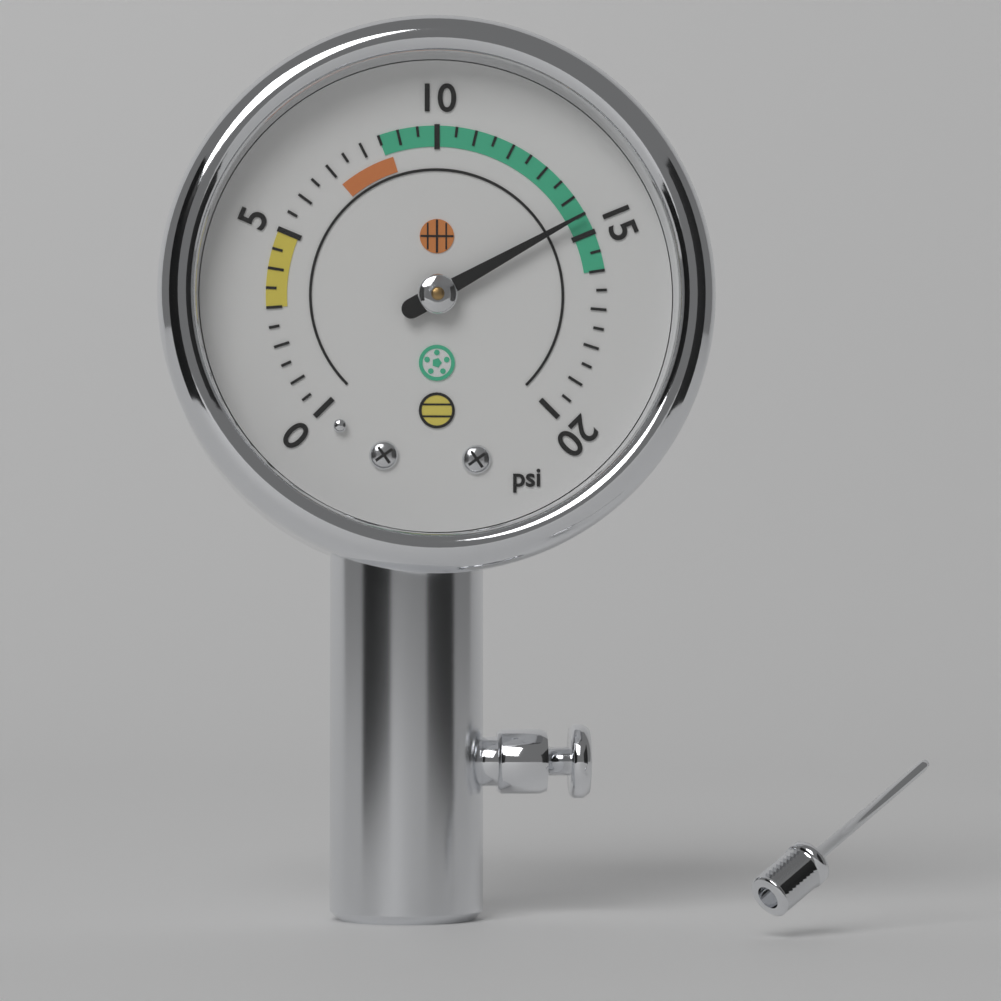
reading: 14.5 psi
